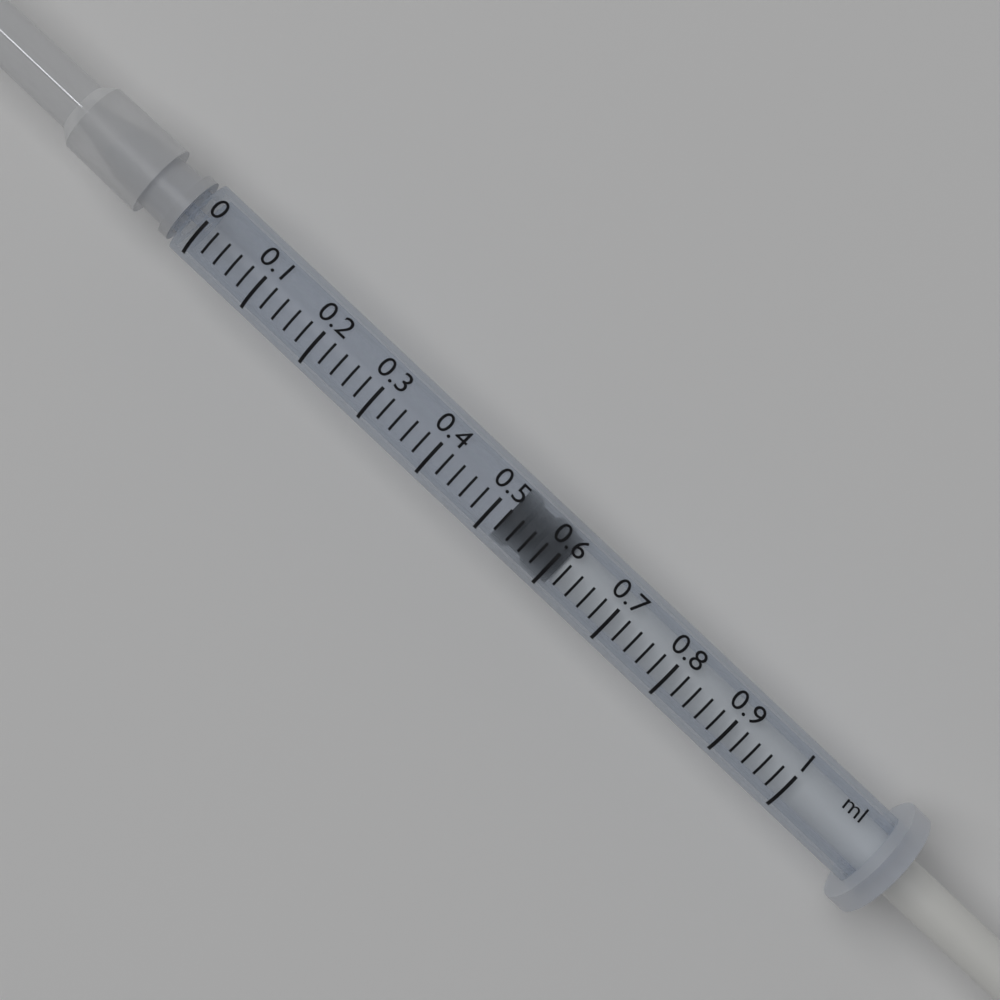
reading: 0.52 ml
